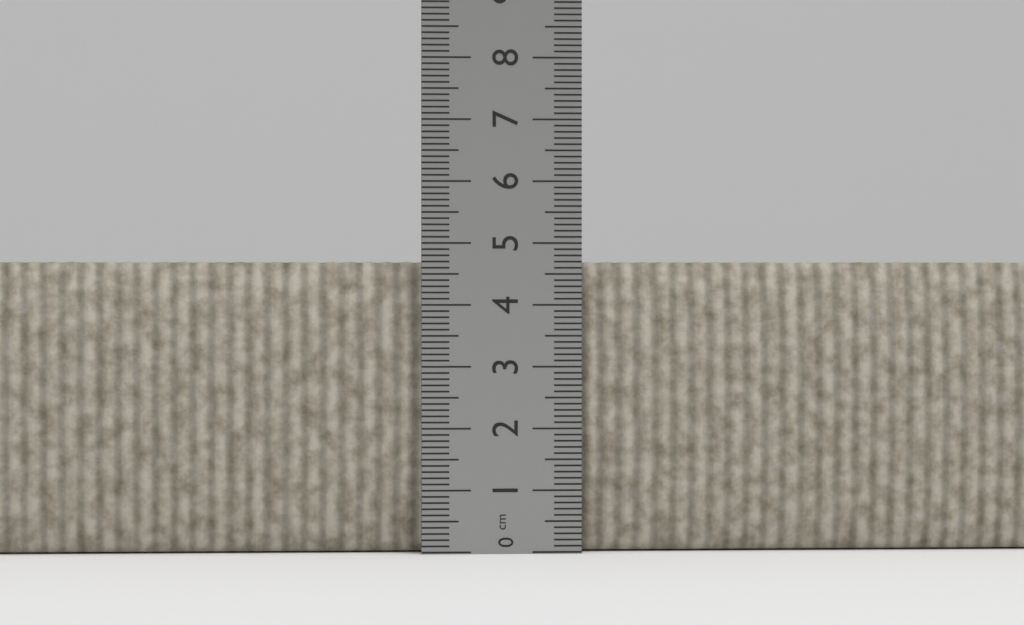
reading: 4.7 cm
